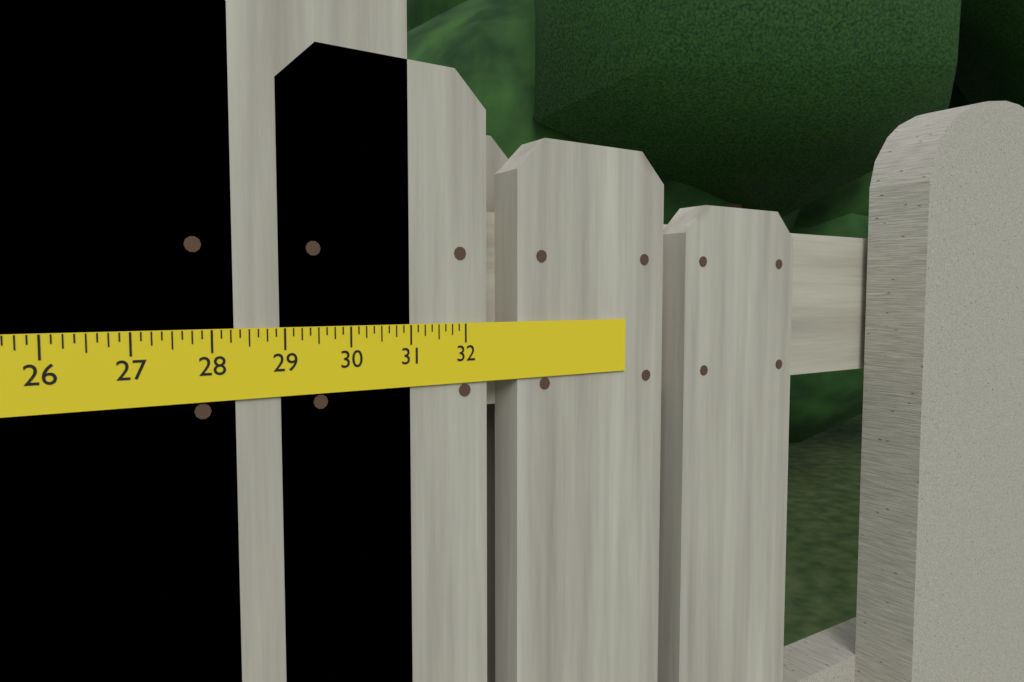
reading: 31.000 in
